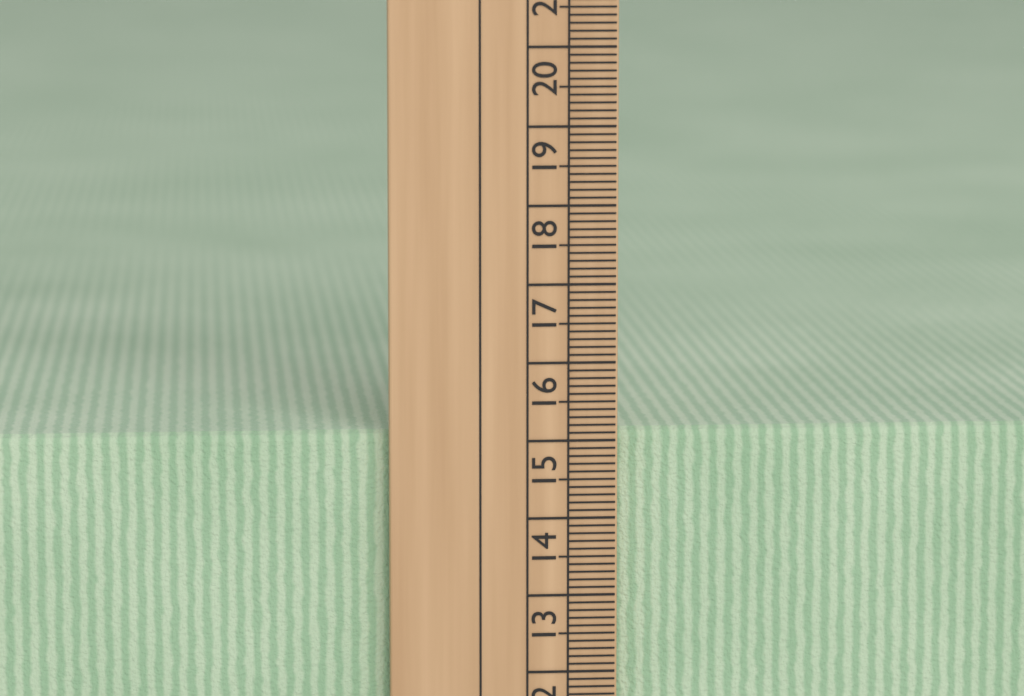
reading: 15.1 cm
